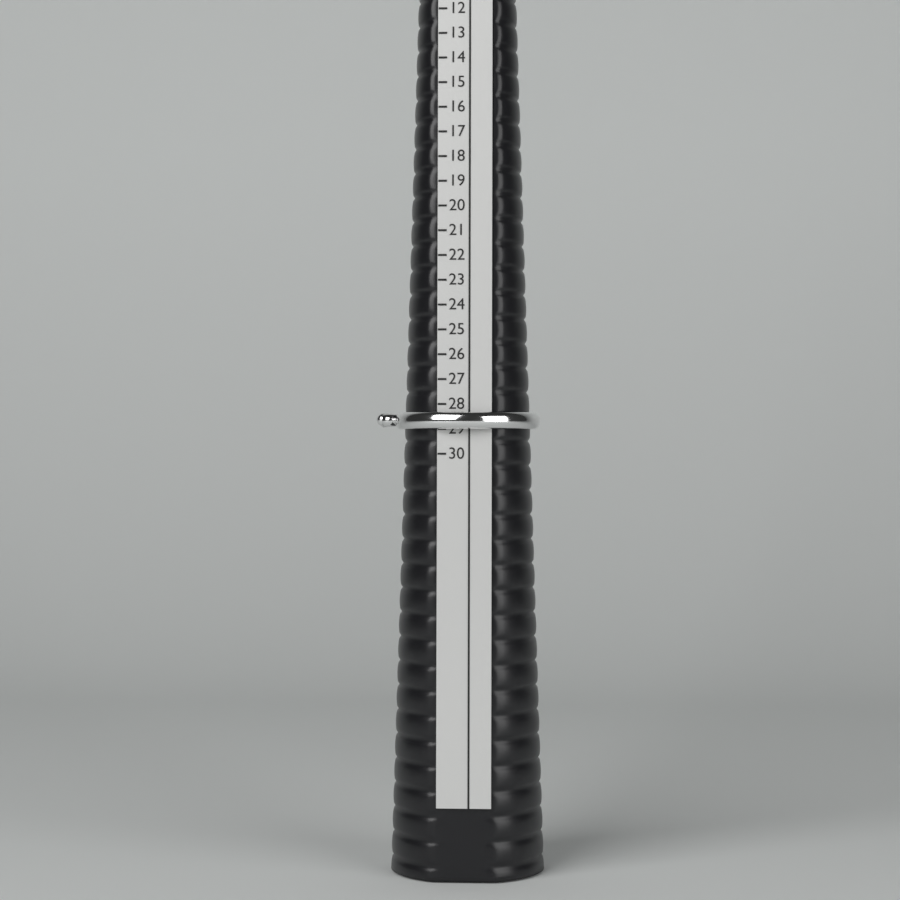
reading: 29 (no unit)
